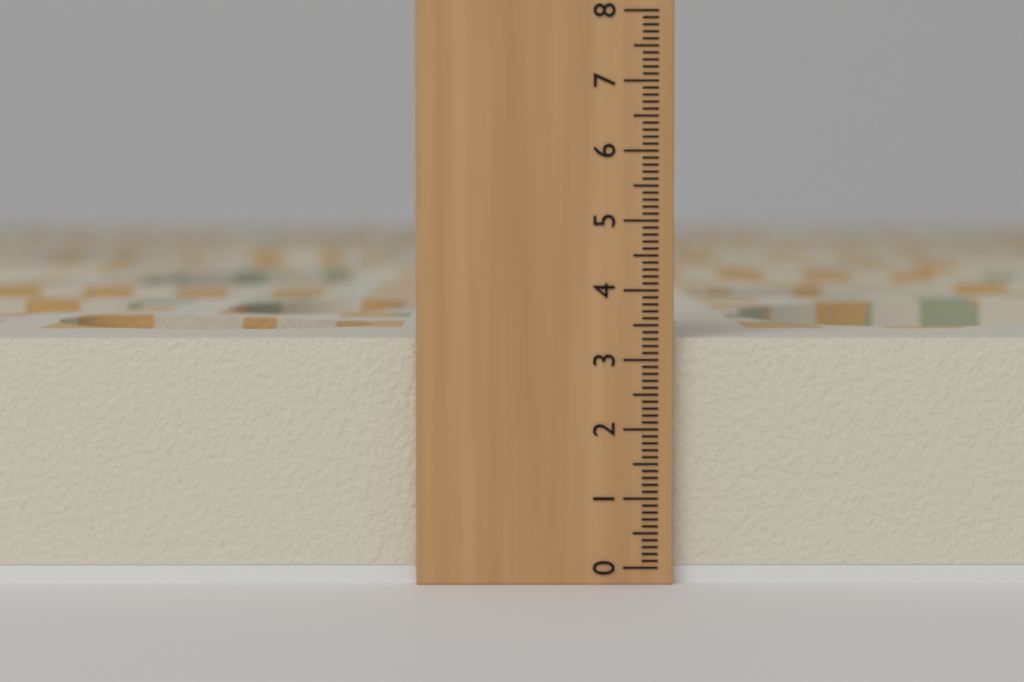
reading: 3.3 (no unit)
